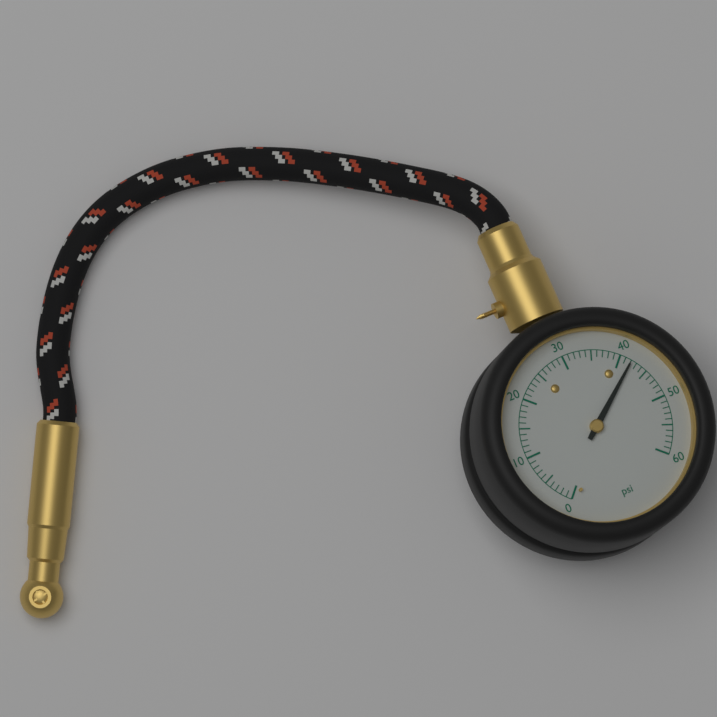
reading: 42 psi
